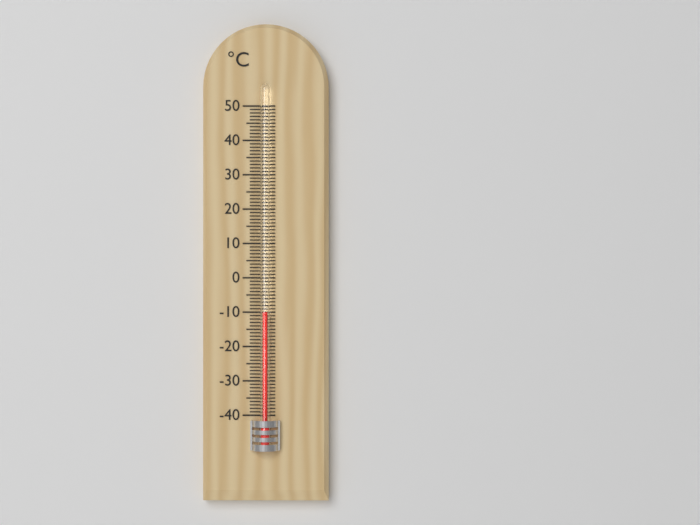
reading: -10 °C
